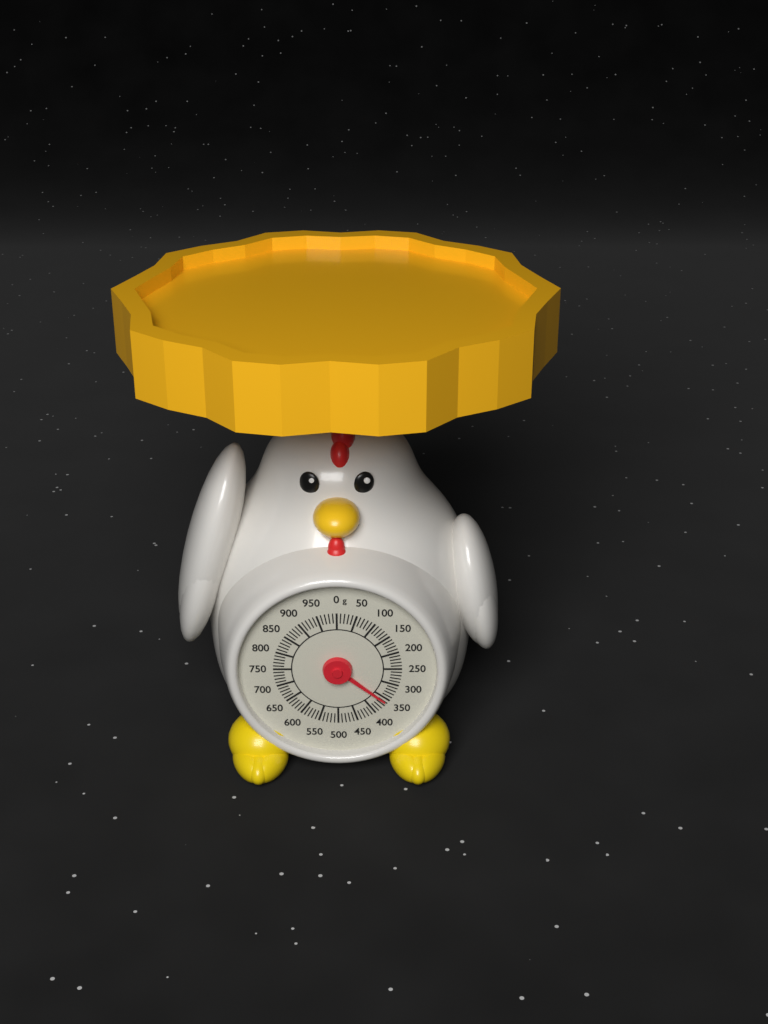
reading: 360 g
